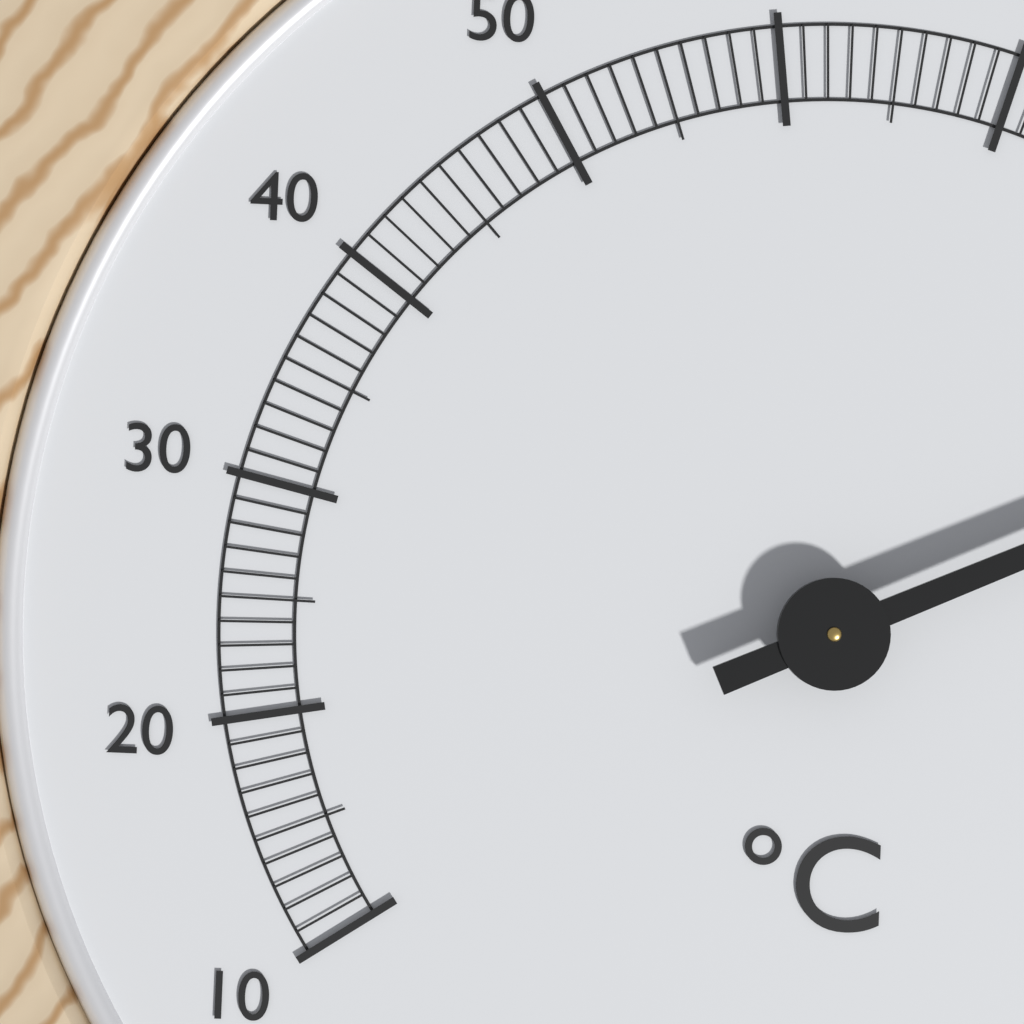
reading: 91 °C
